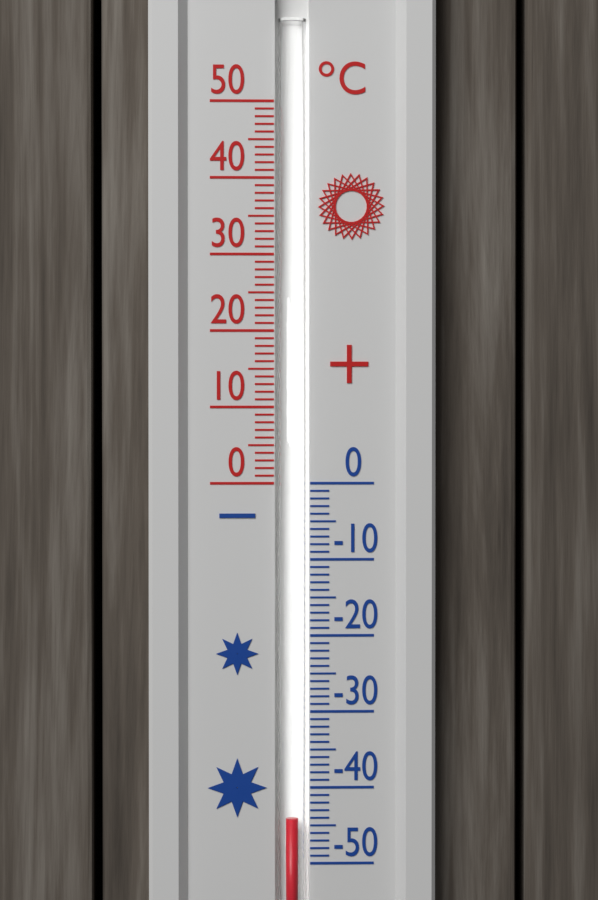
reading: -44 °C
